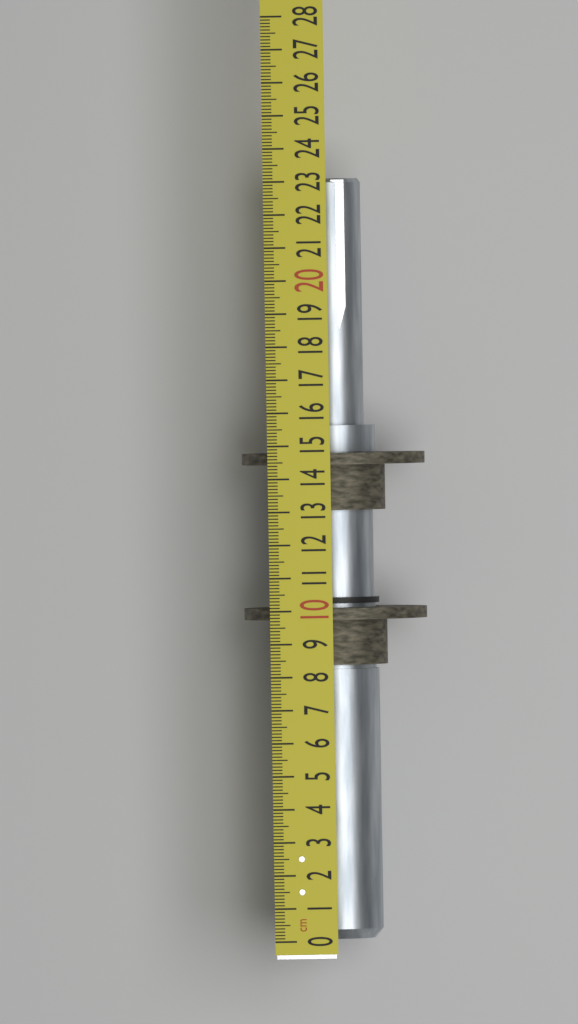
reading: 23.1 cm
